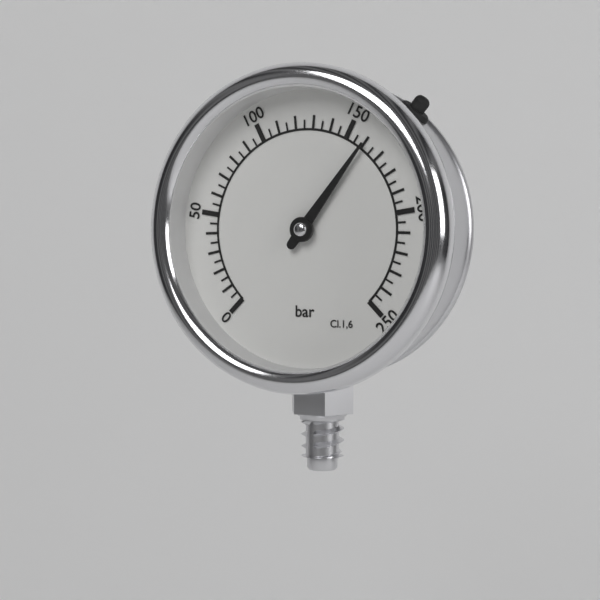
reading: 160 bar
